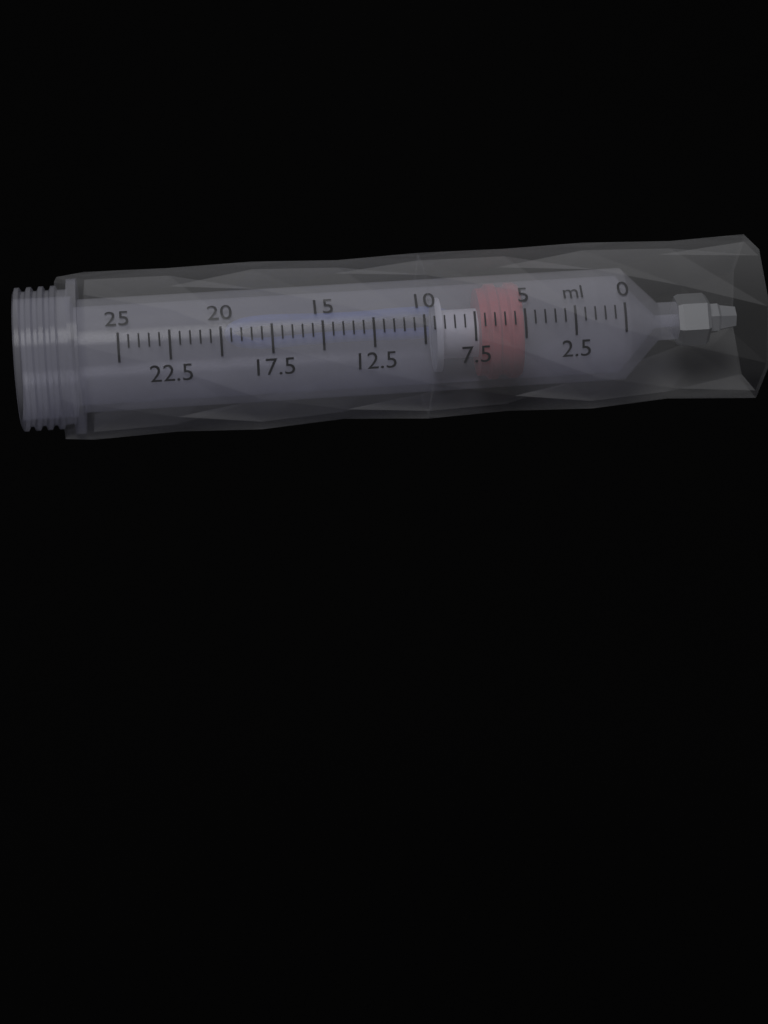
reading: 5.0 ml
